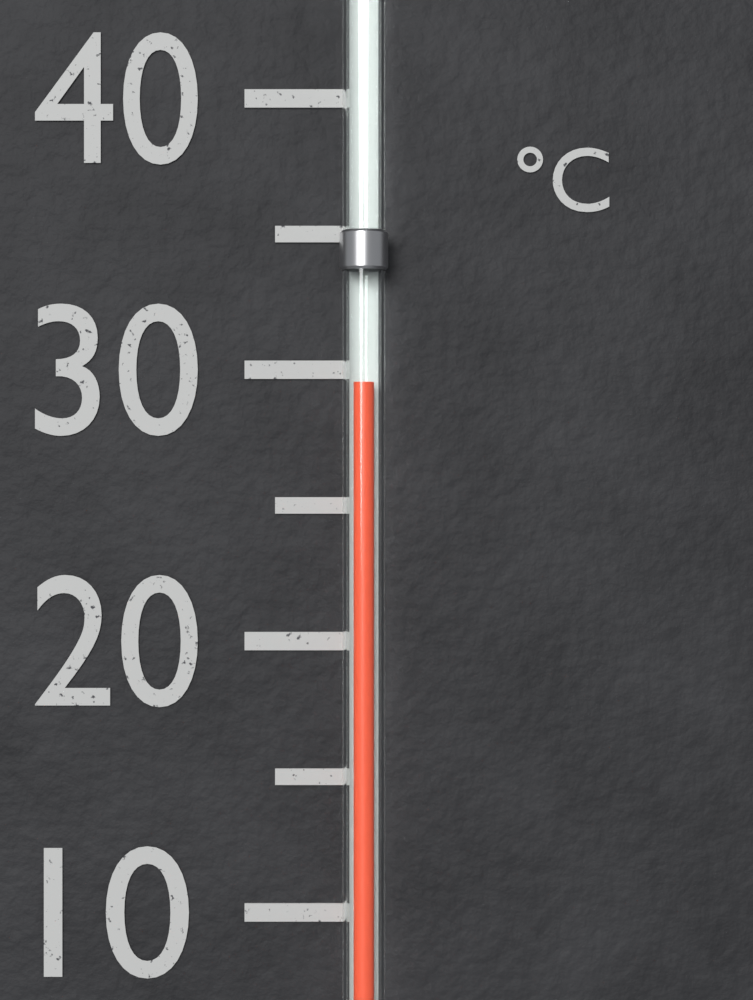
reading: 29.5 °C
